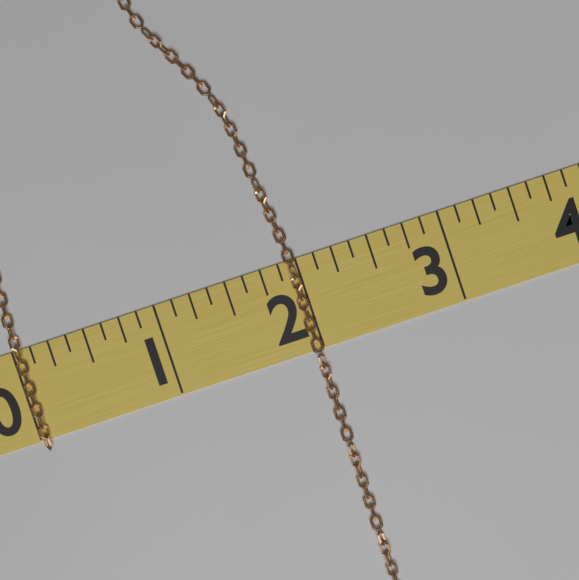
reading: 2.000 (no unit)
